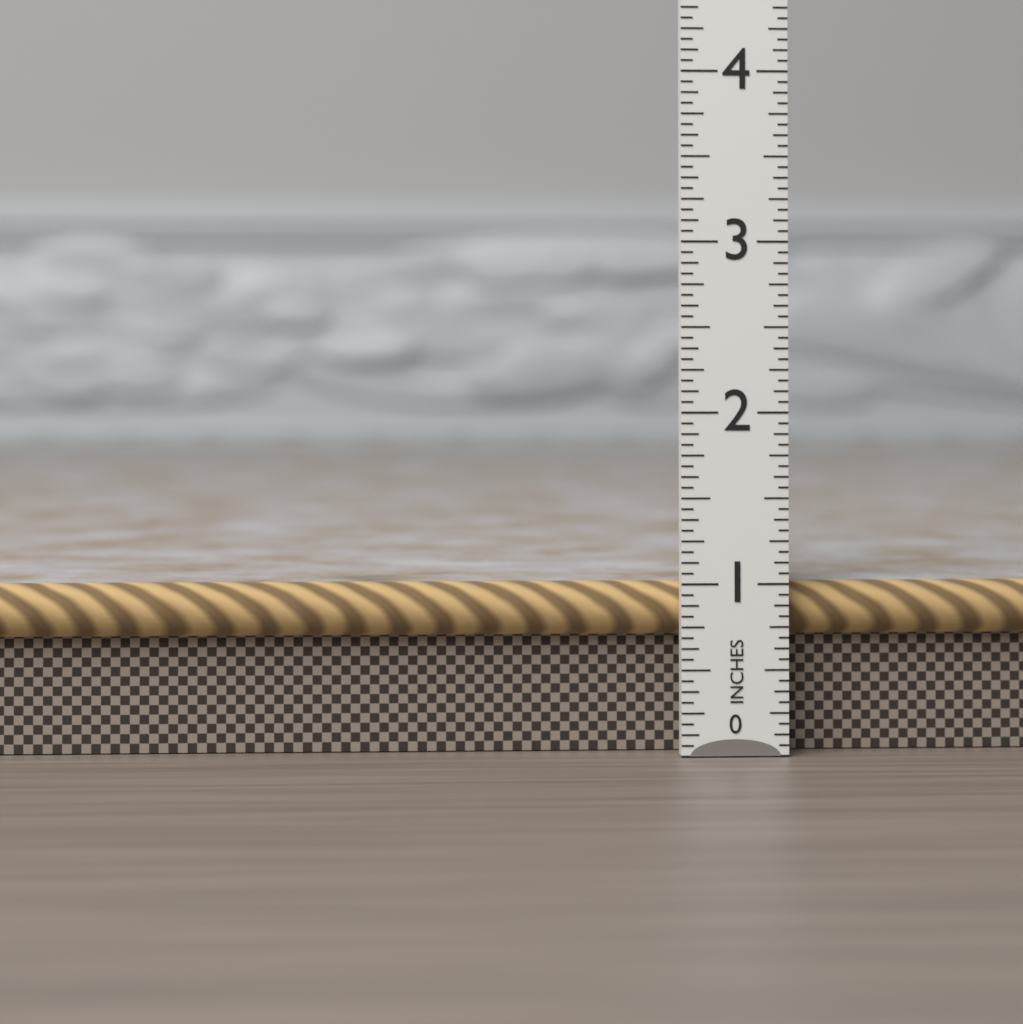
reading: 1.0000 in
